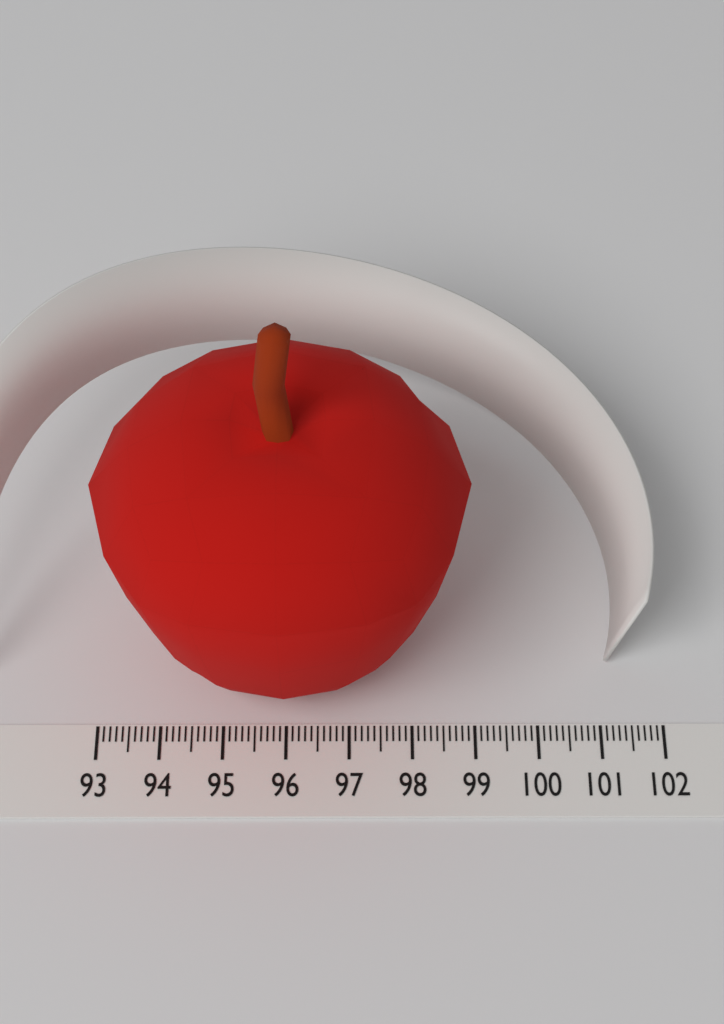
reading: 98.9 (no unit)
